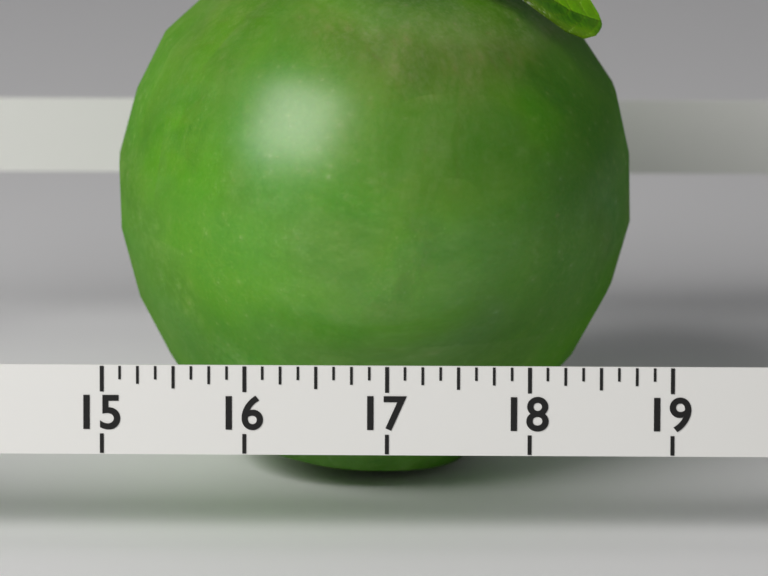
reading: 18.750 (no unit)
